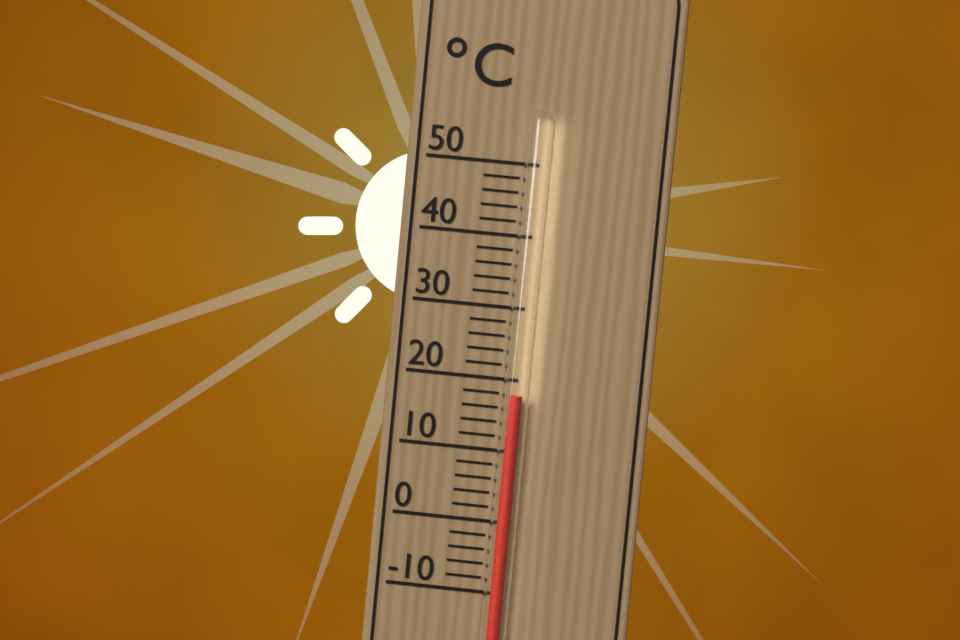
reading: 18 °C
